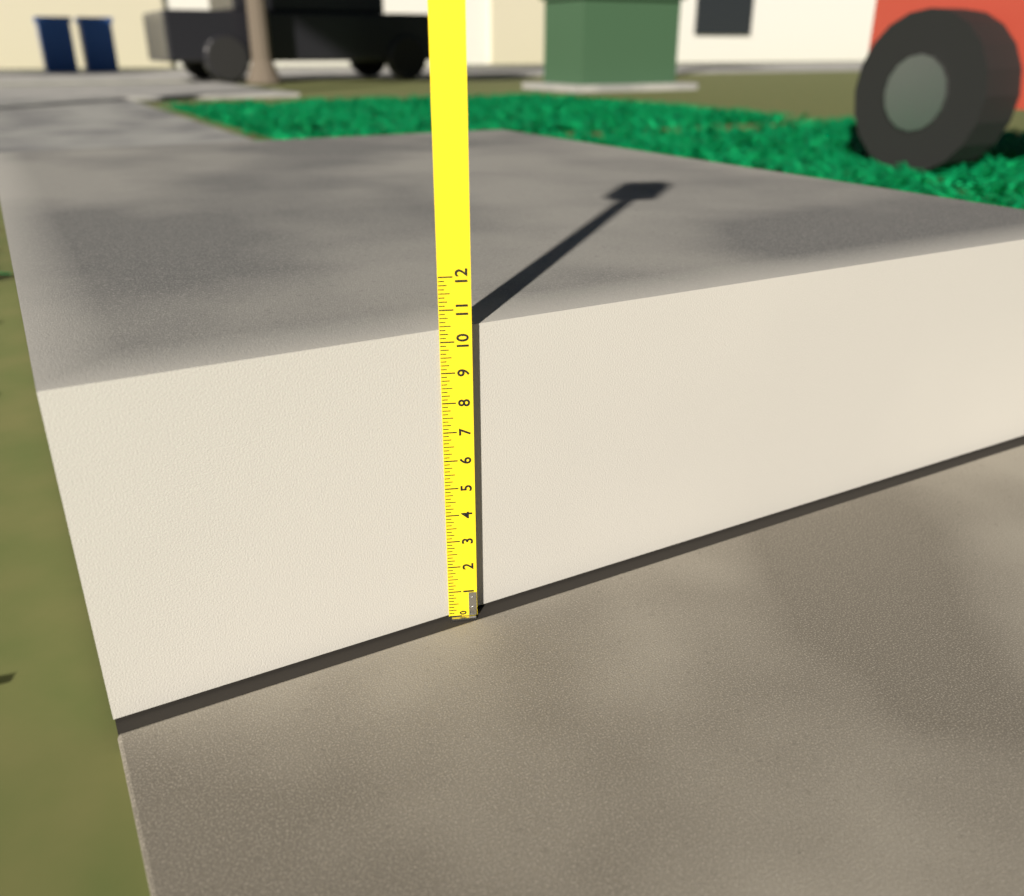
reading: 10.375 (no unit)
